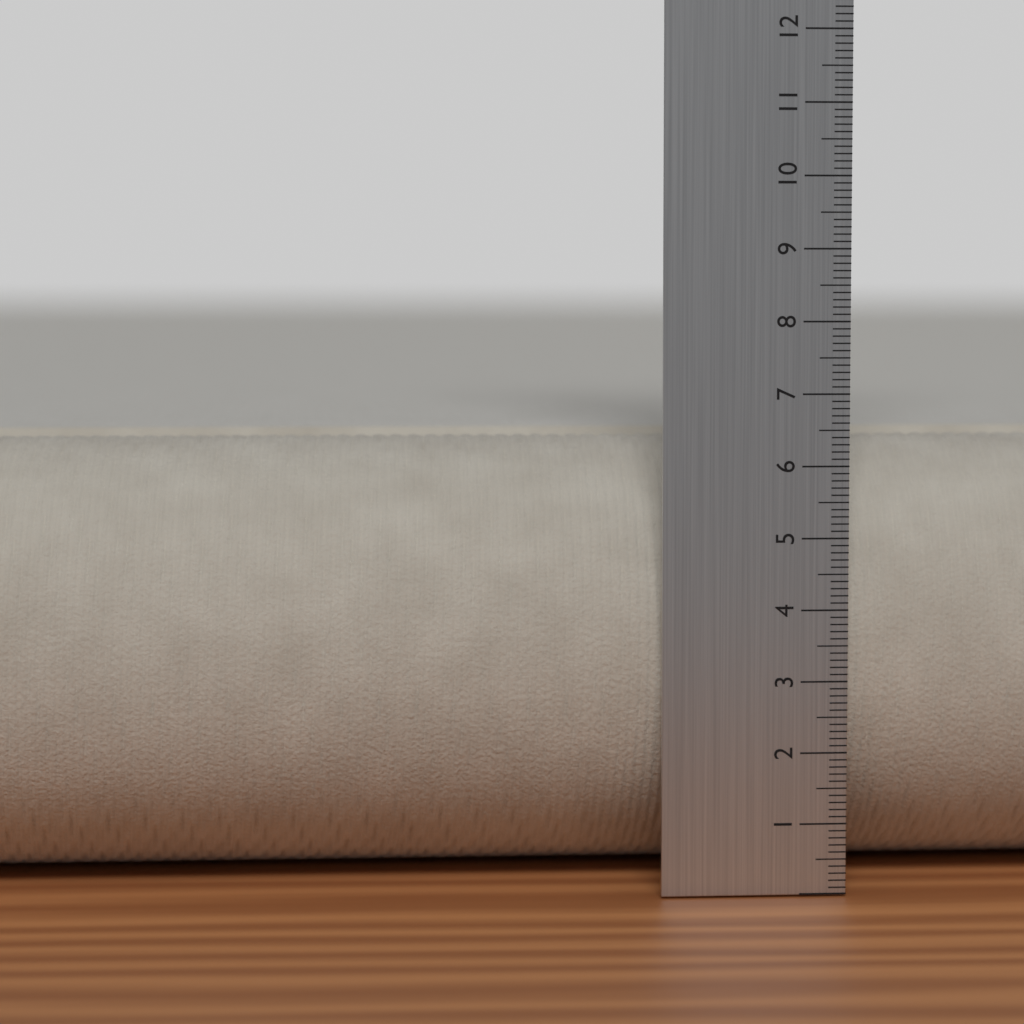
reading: 6.3 cm
